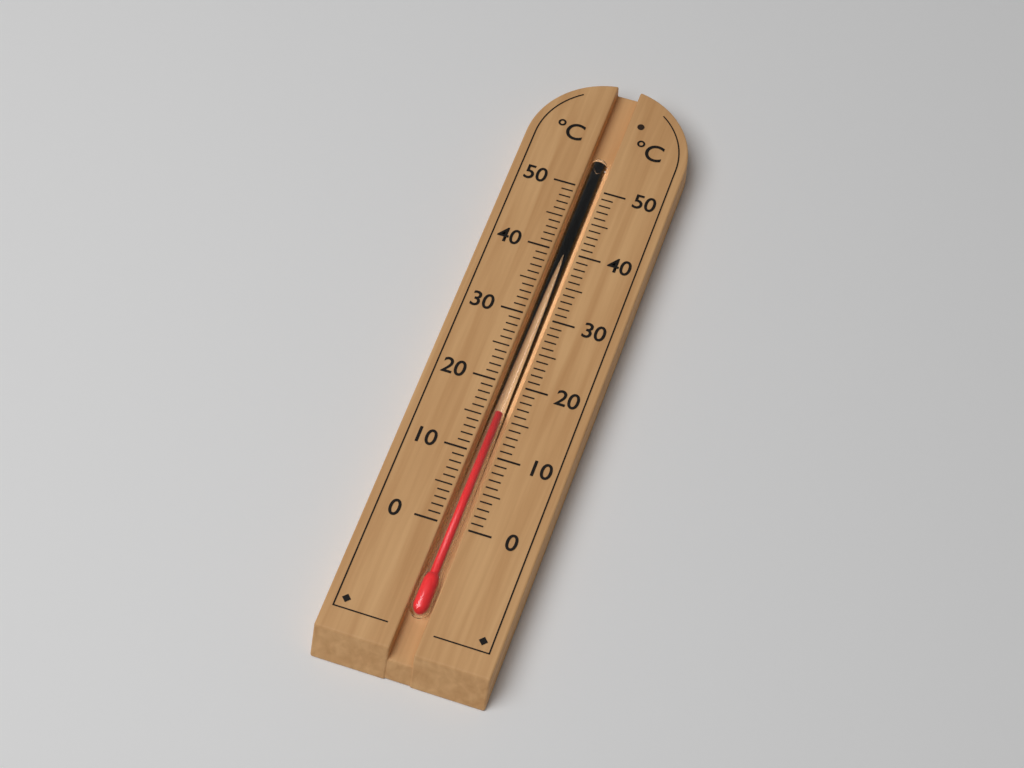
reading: 16 °C
